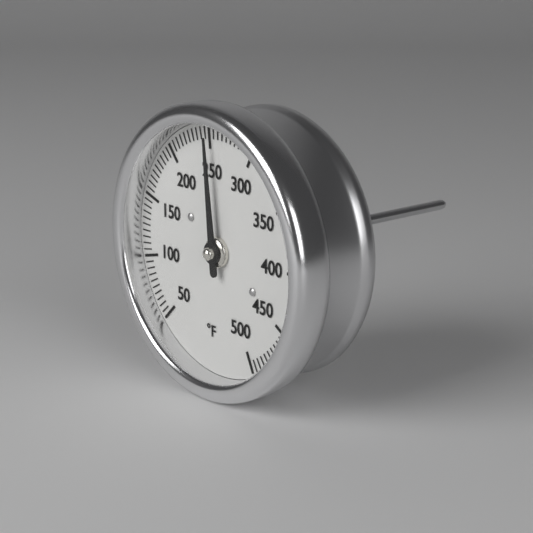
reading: 250 °F
